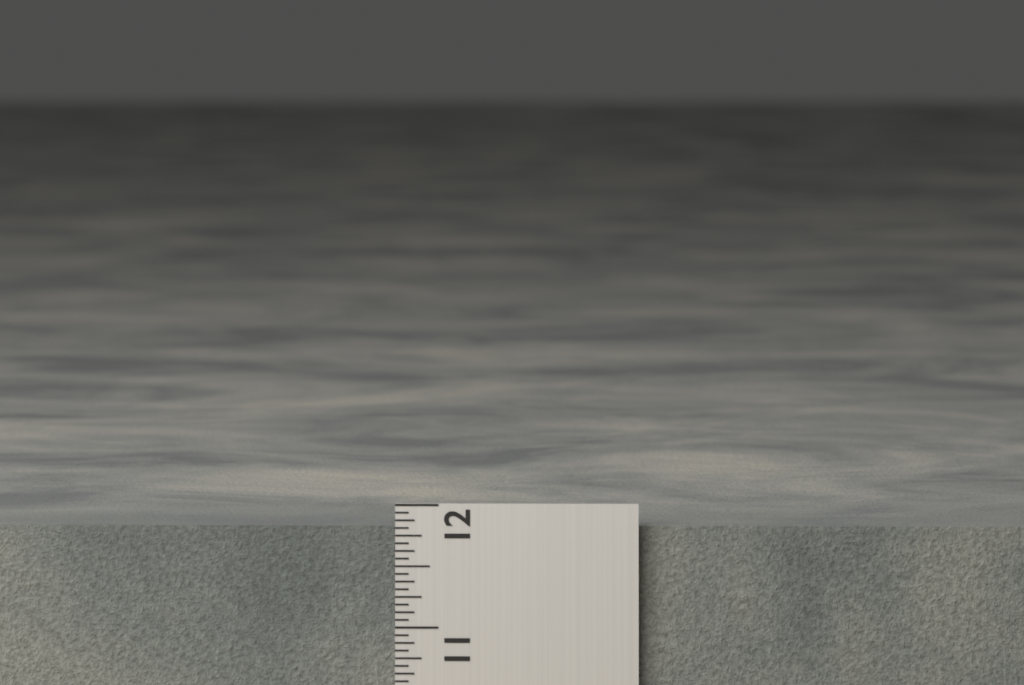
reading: 11.8125 in
